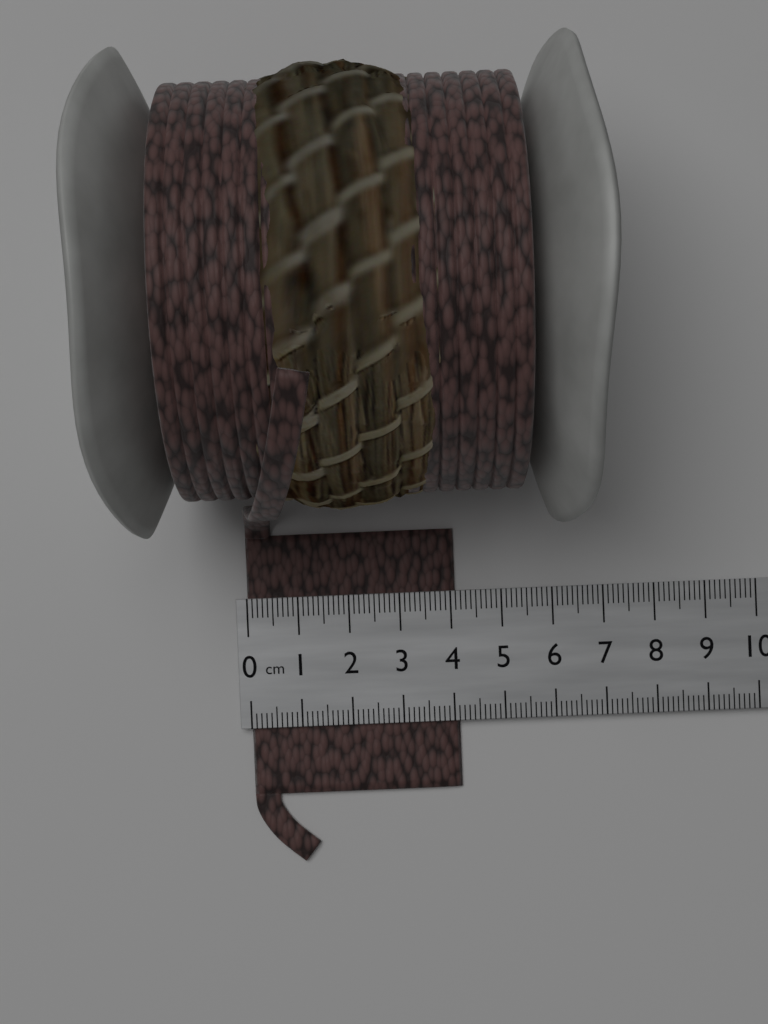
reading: 4.1 cm
